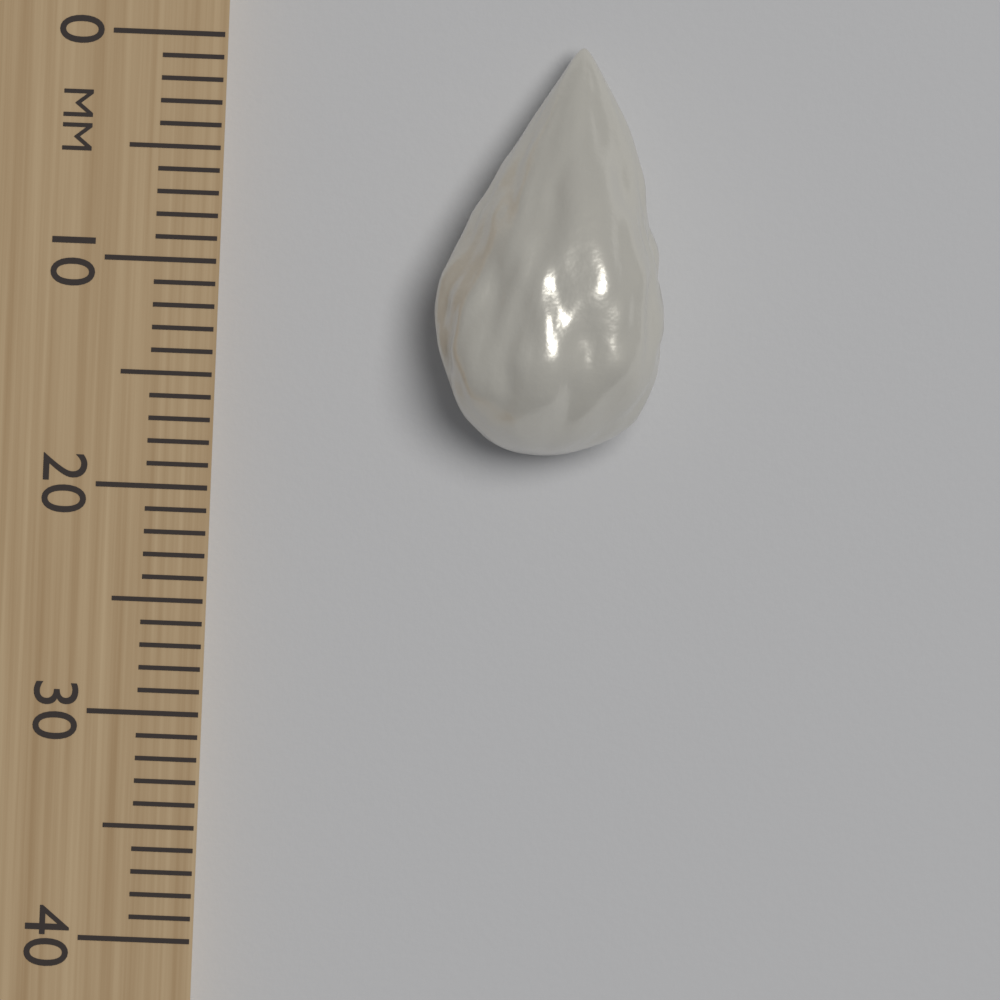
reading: 18 mm
